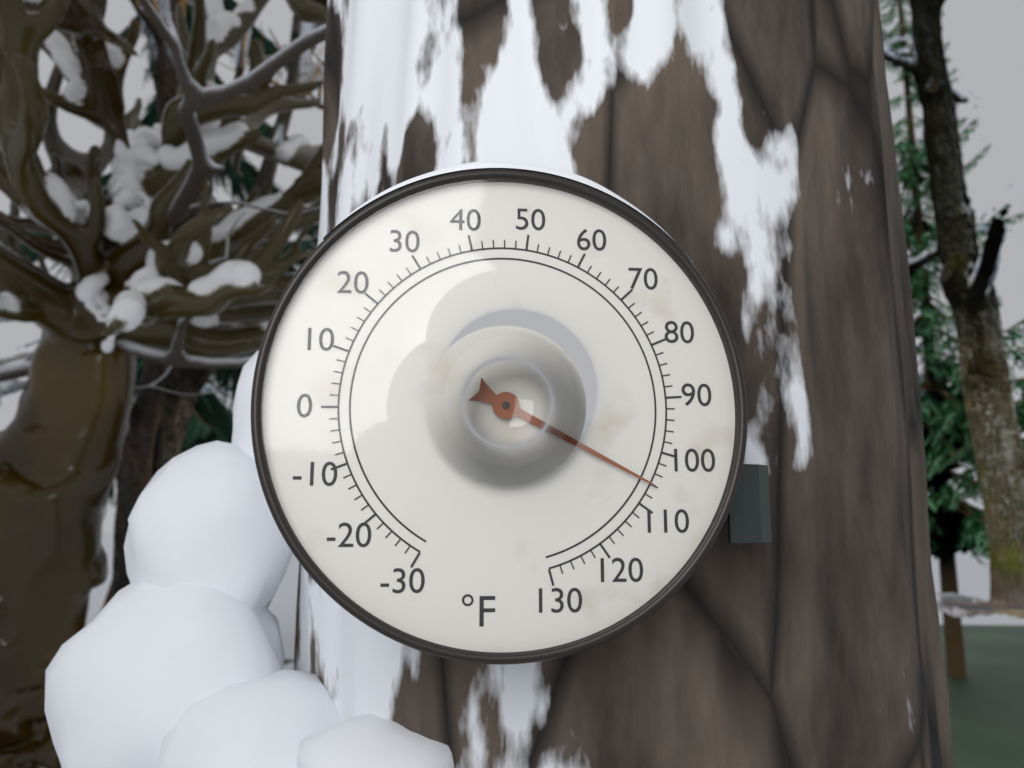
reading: 106 °F
